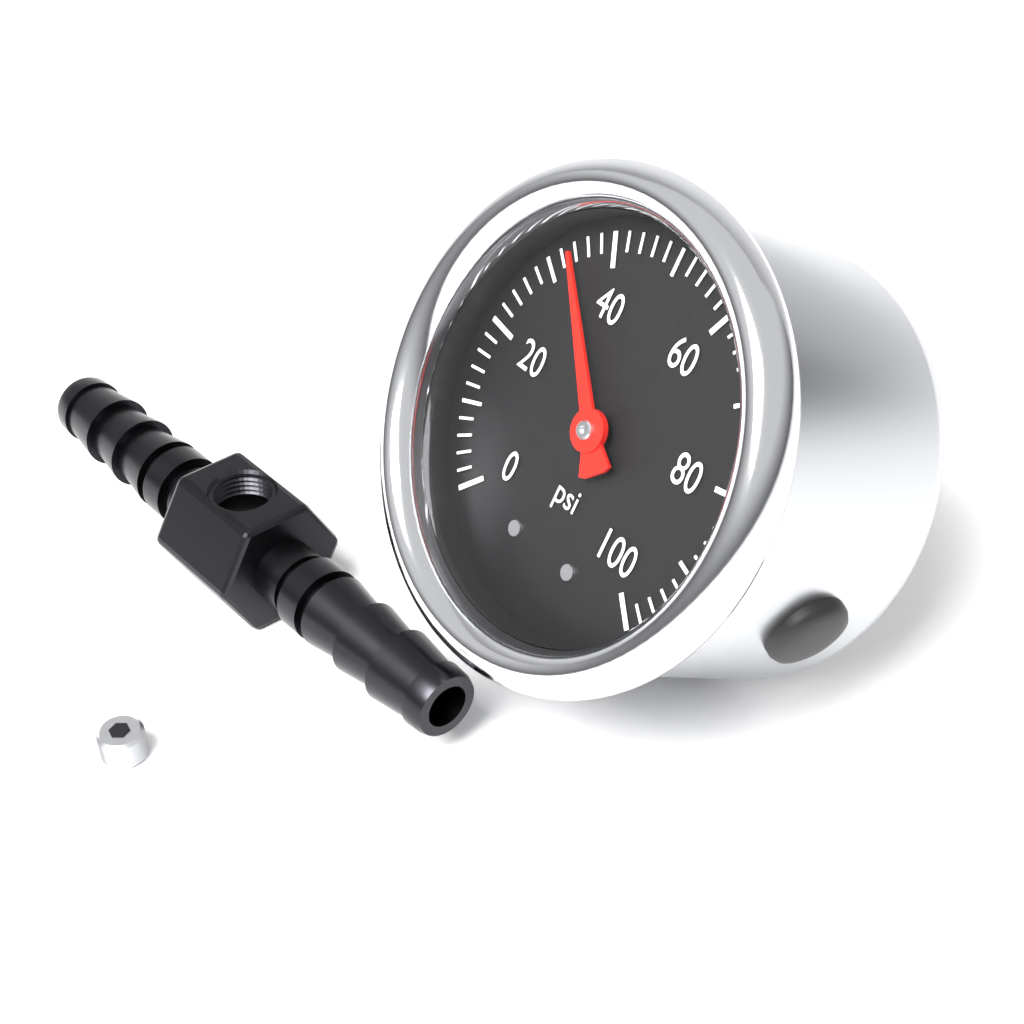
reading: 34 psi
